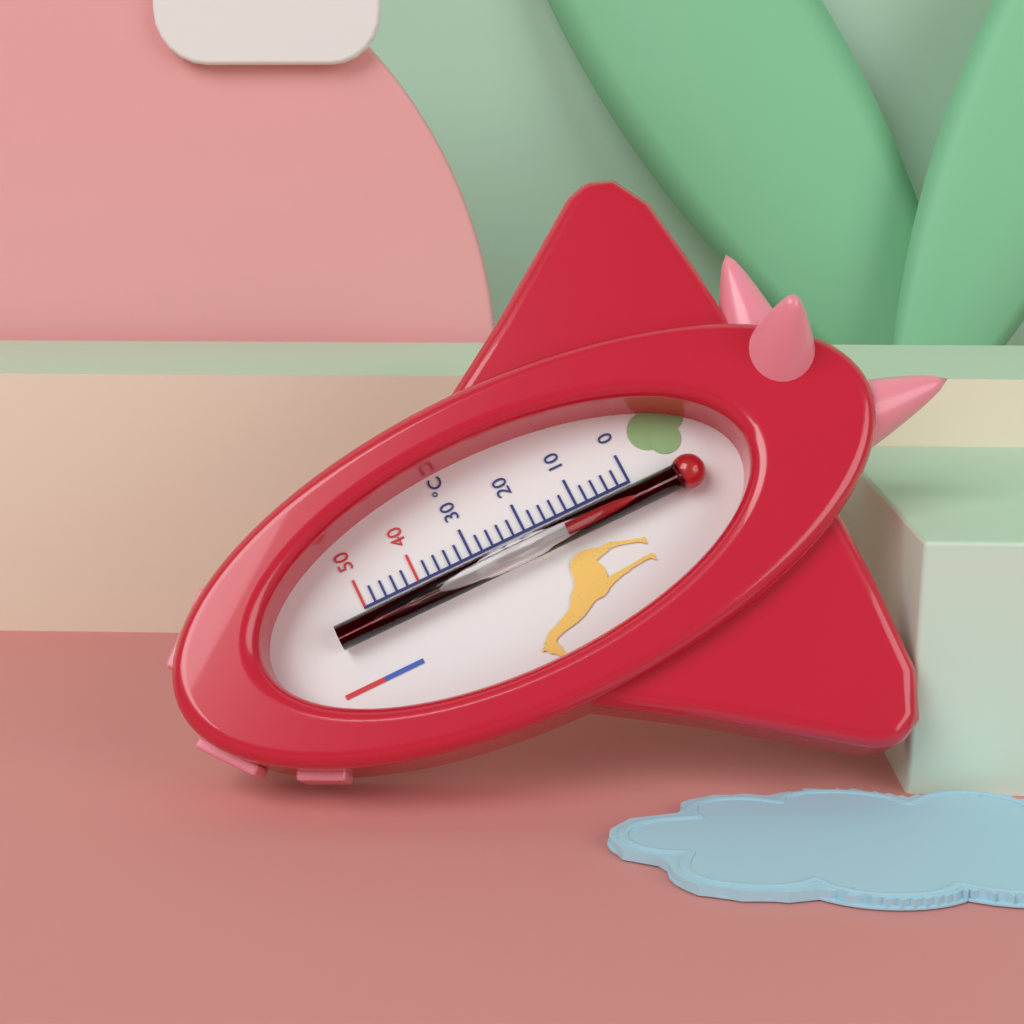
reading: 14 °C
